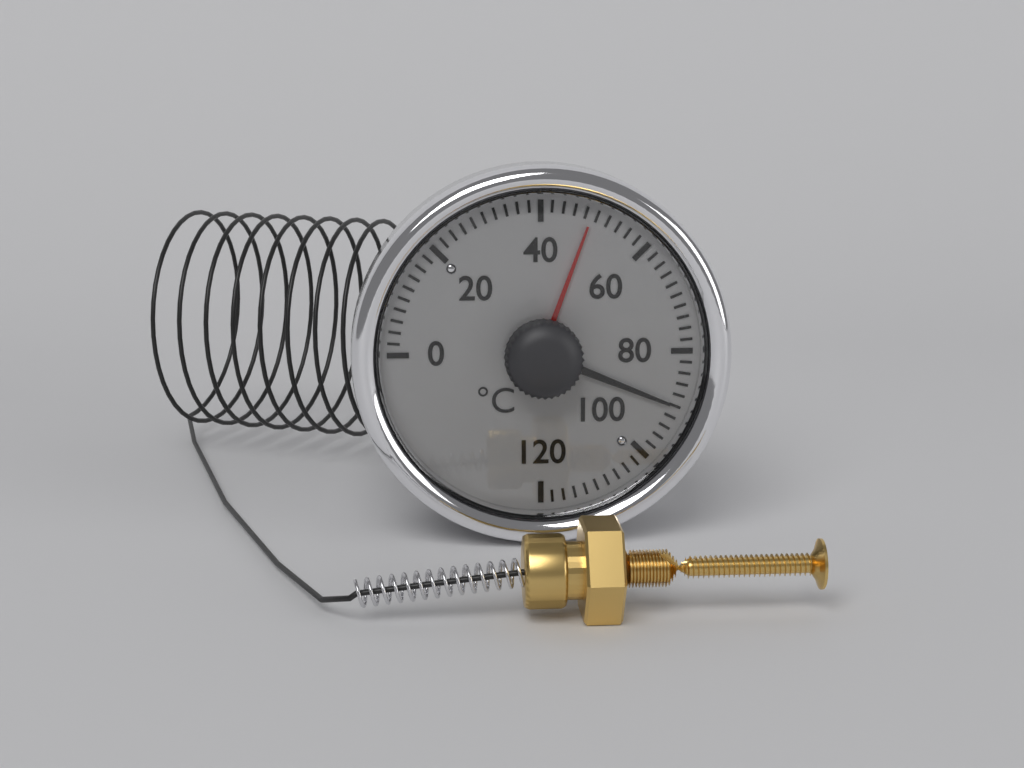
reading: 90 °C
